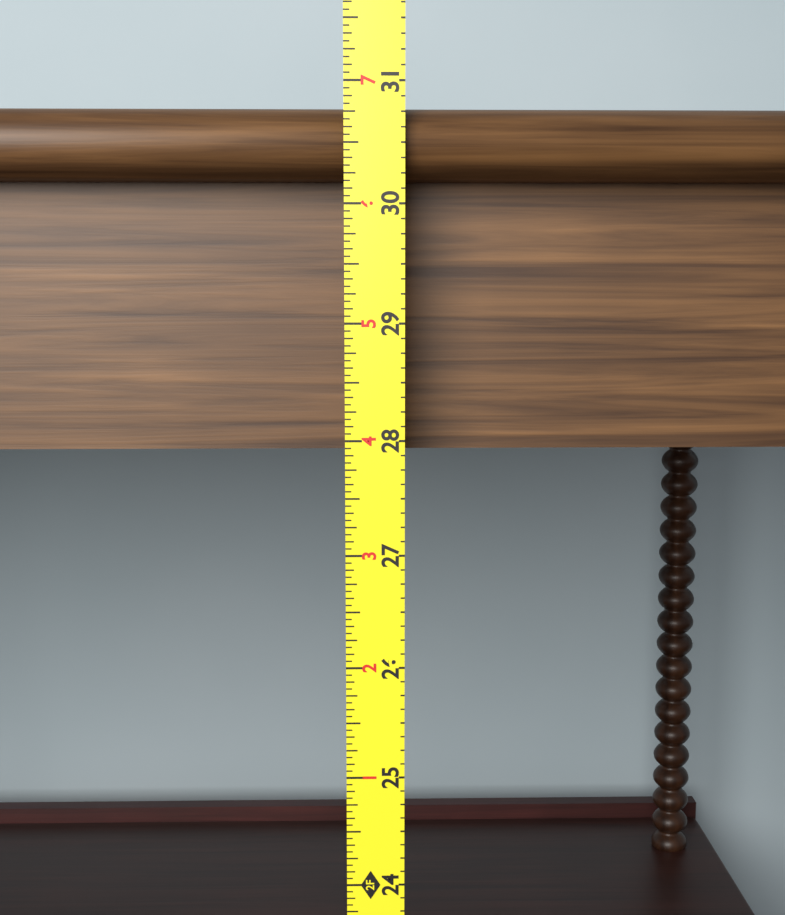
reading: 30.8125 in
